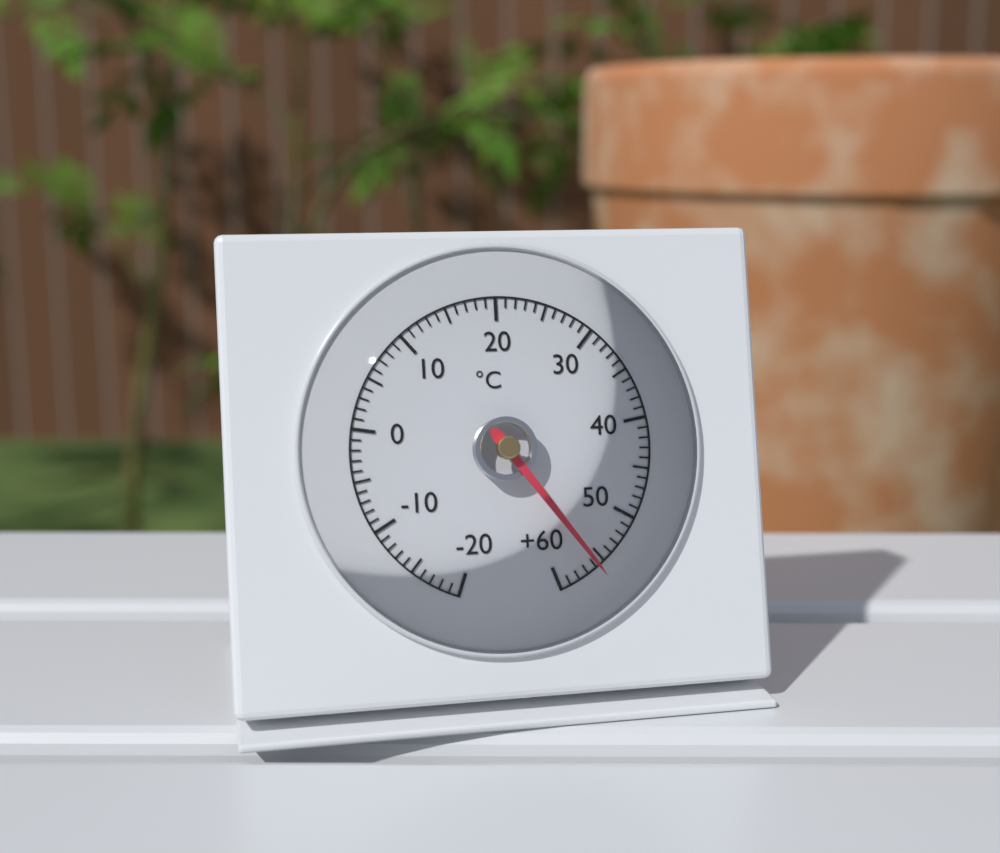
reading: 56 °C
